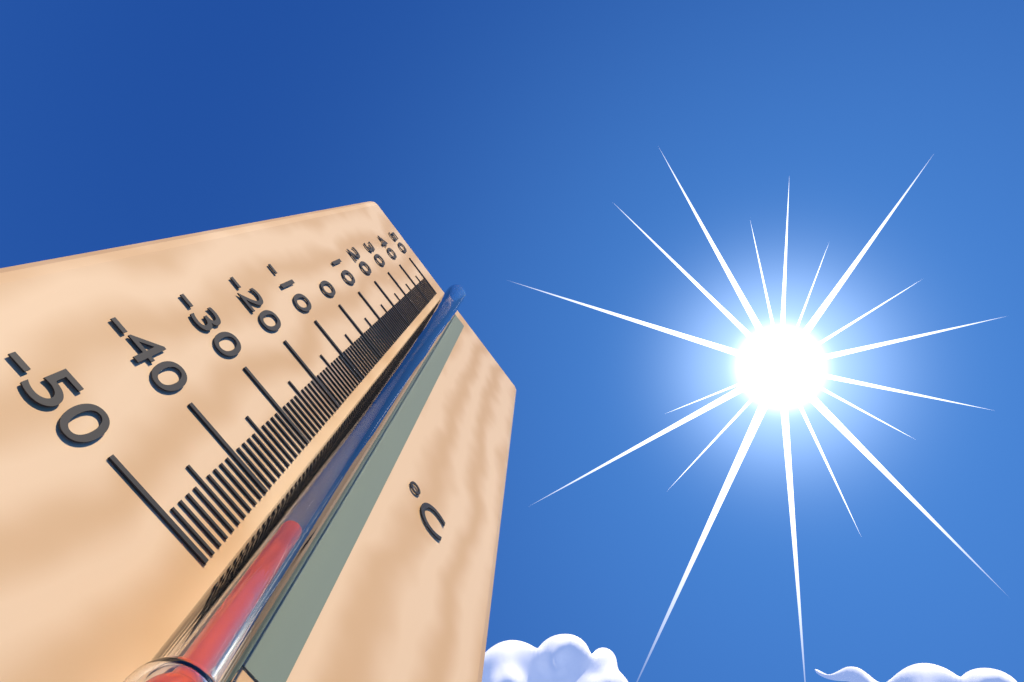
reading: -45 °C
